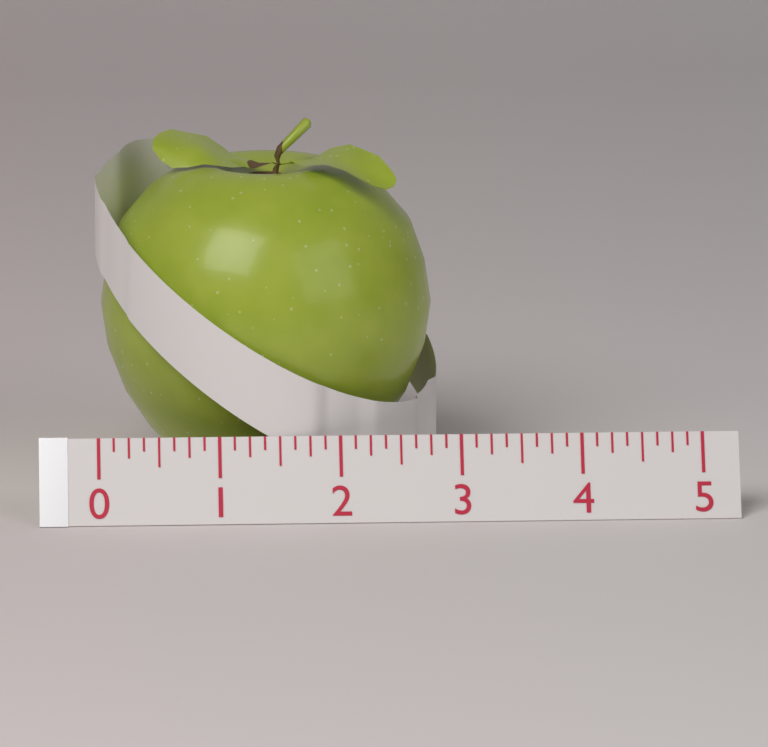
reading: 2.875 (no unit)
